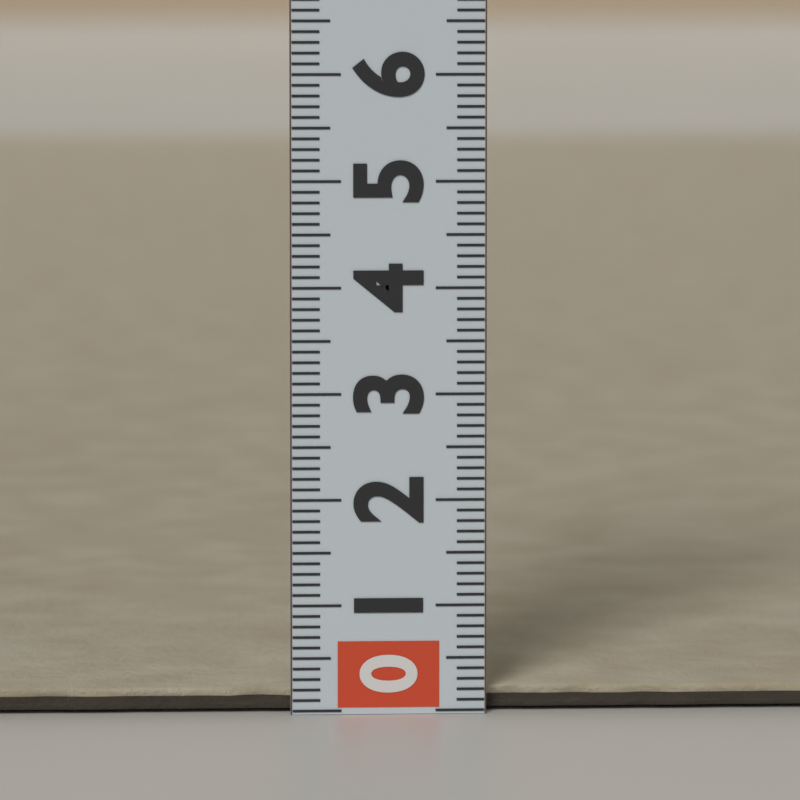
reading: 0.2 (no unit)
